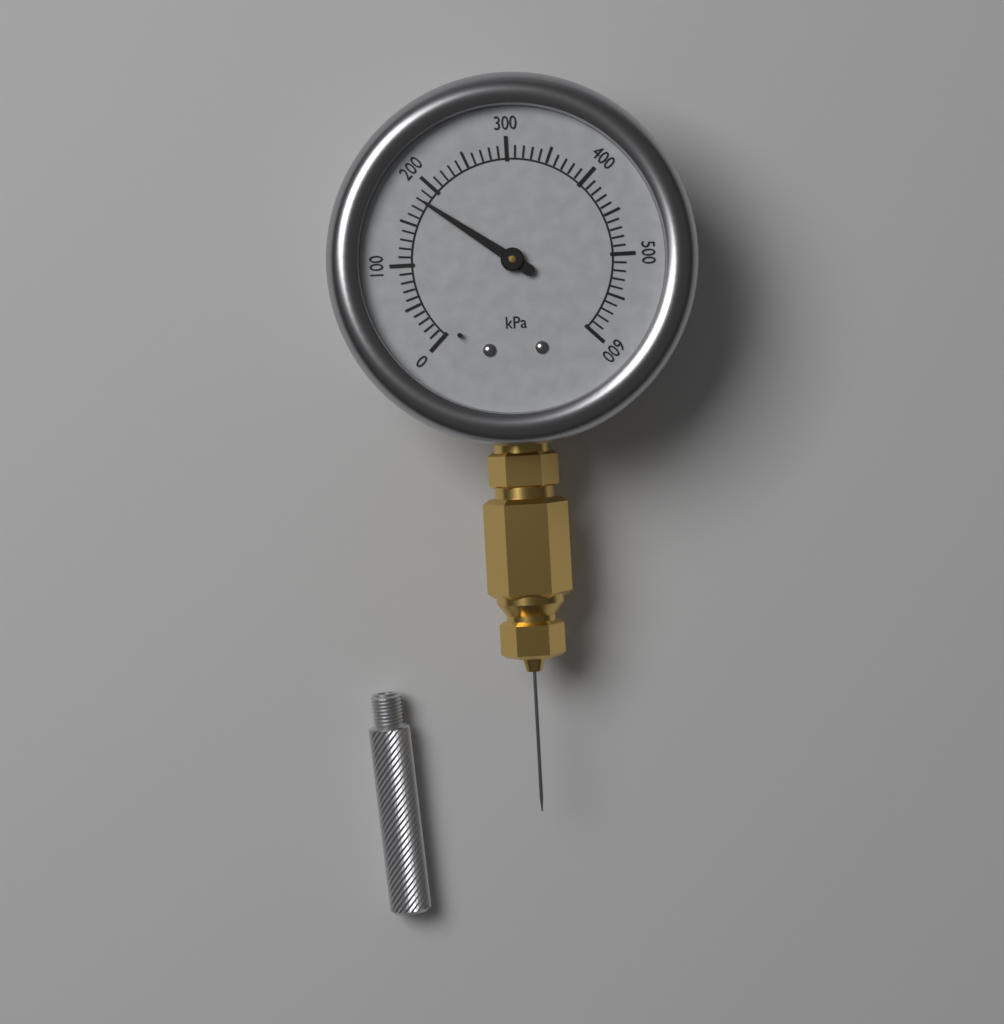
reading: 180 kPa
